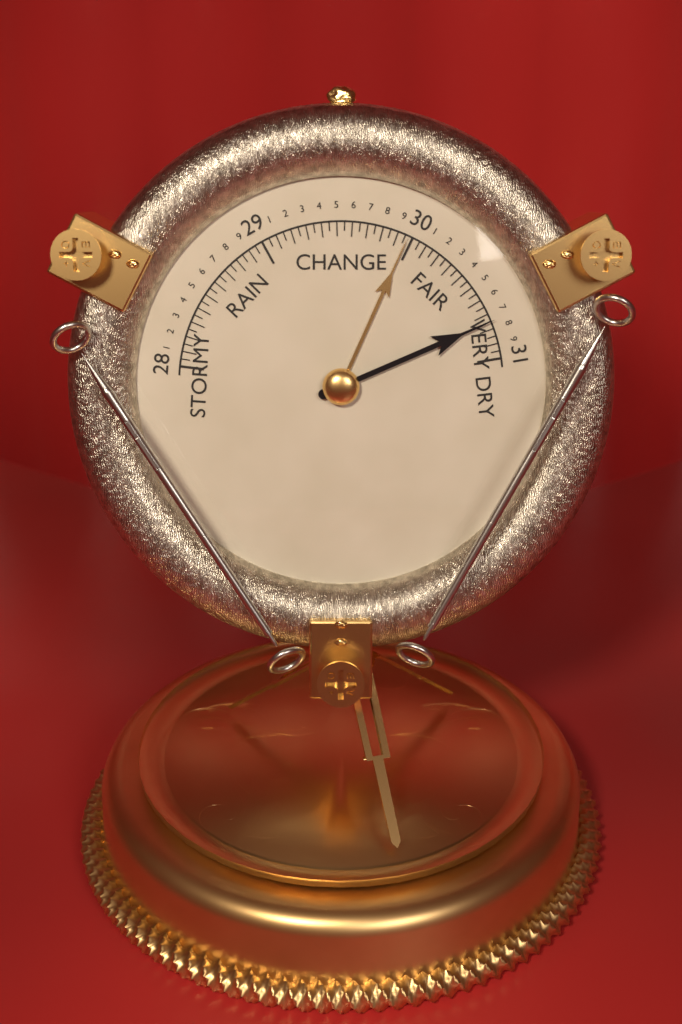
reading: 30.75 (no unit)
